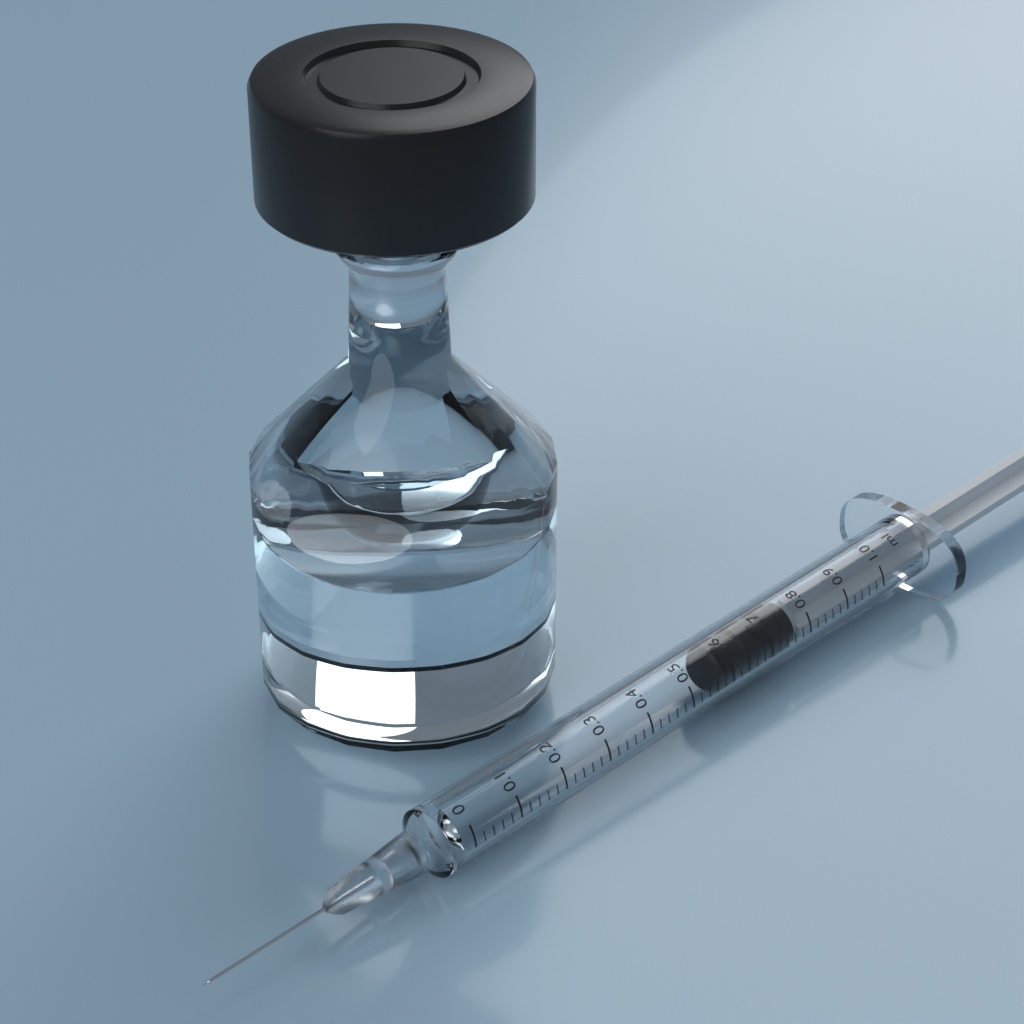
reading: 0.58 ml
